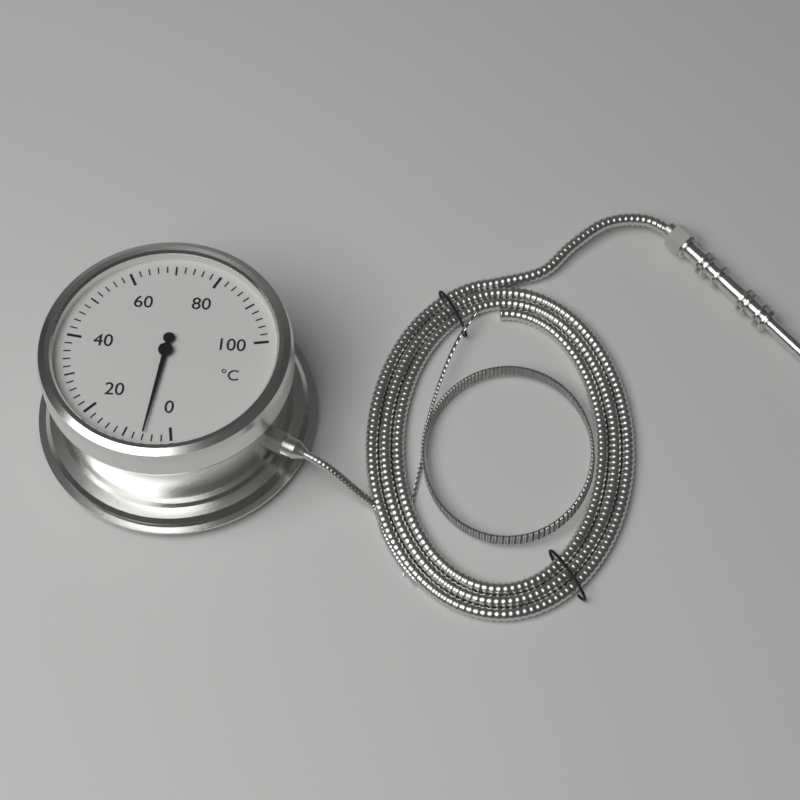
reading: 6 °C
